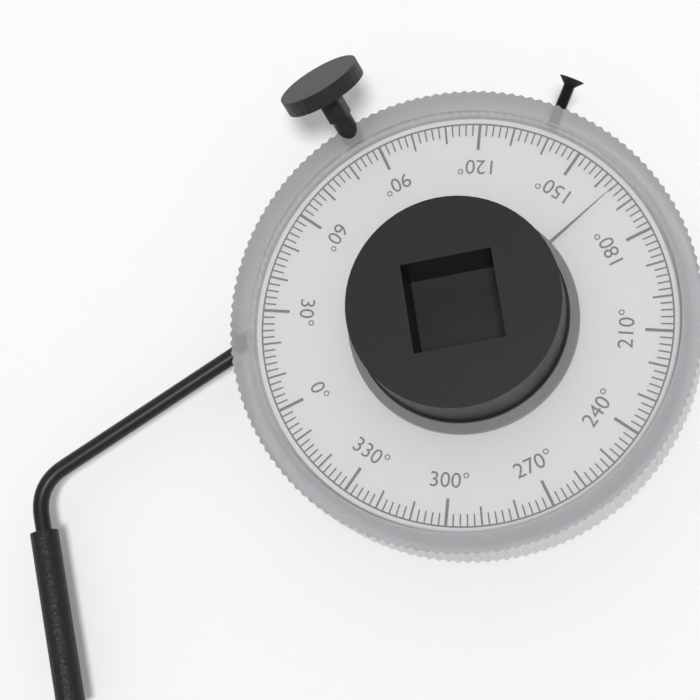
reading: 164 °
